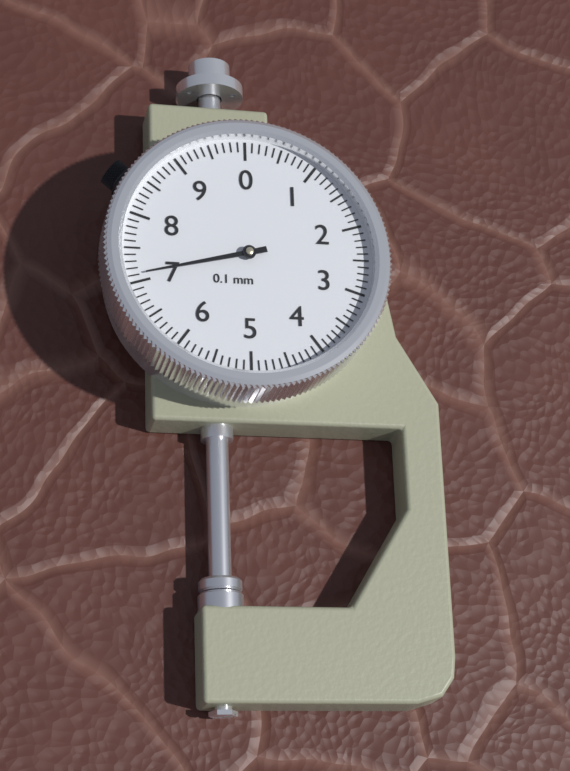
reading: 7.1 mm
